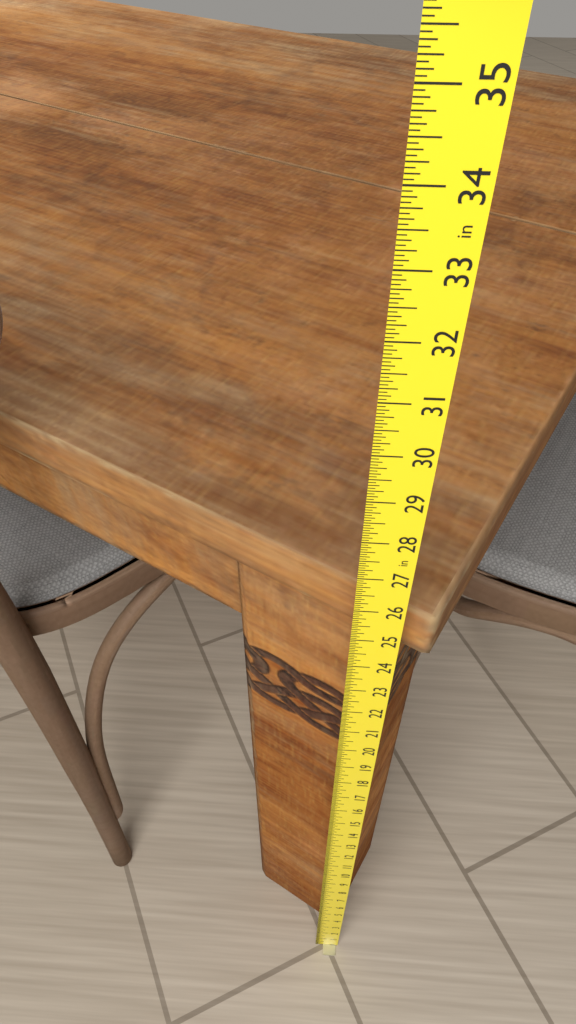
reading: 25.6875 in
